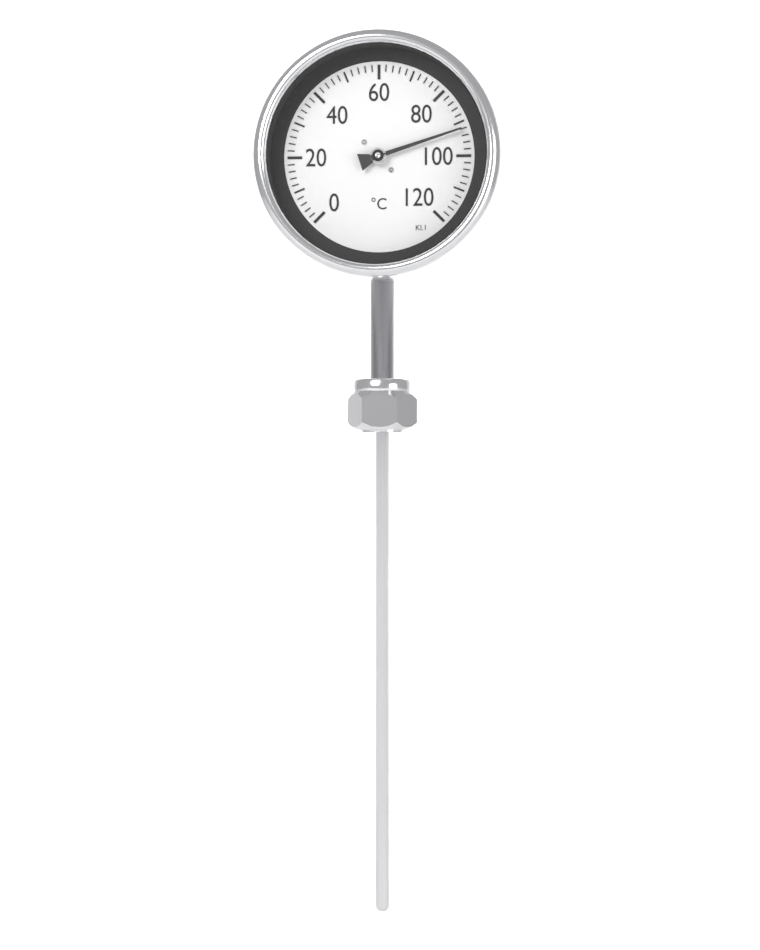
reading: 92 °C
